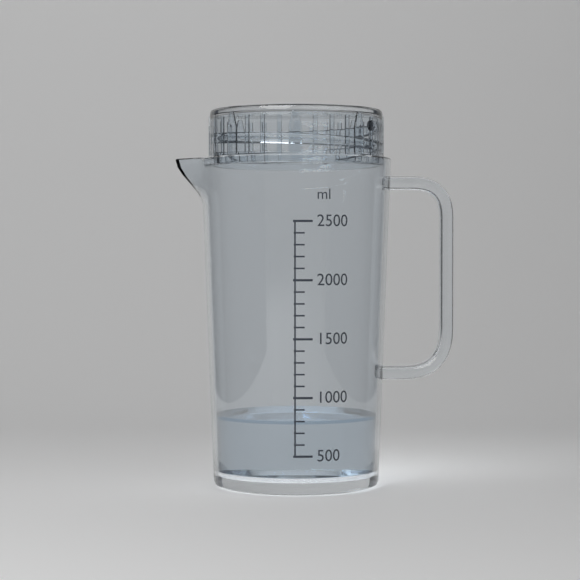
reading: 800 ml
